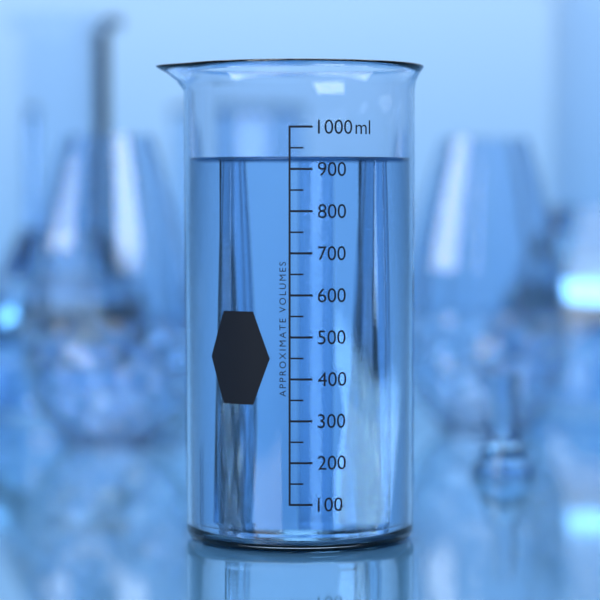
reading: 930 ml
